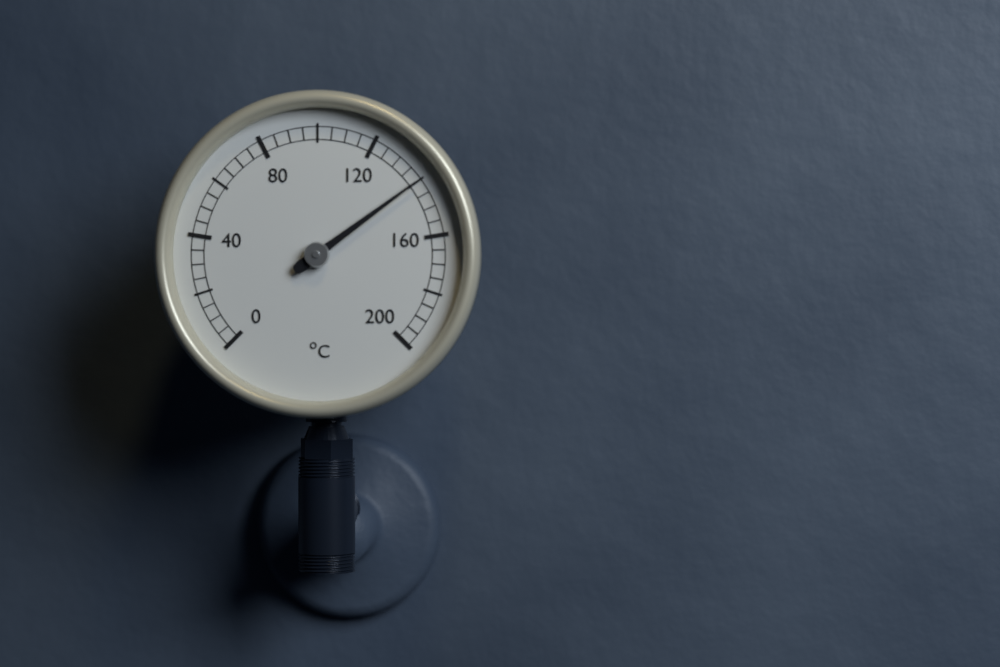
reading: 140 °C
